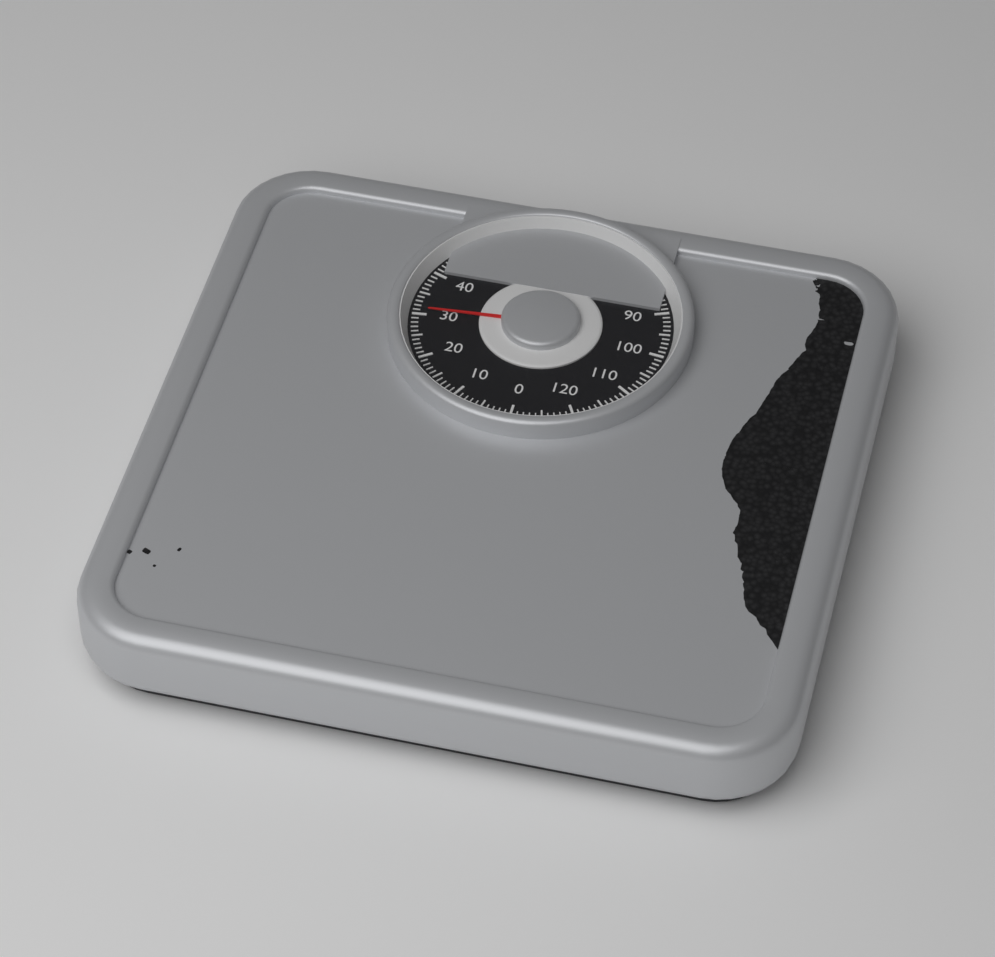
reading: 31 kg
